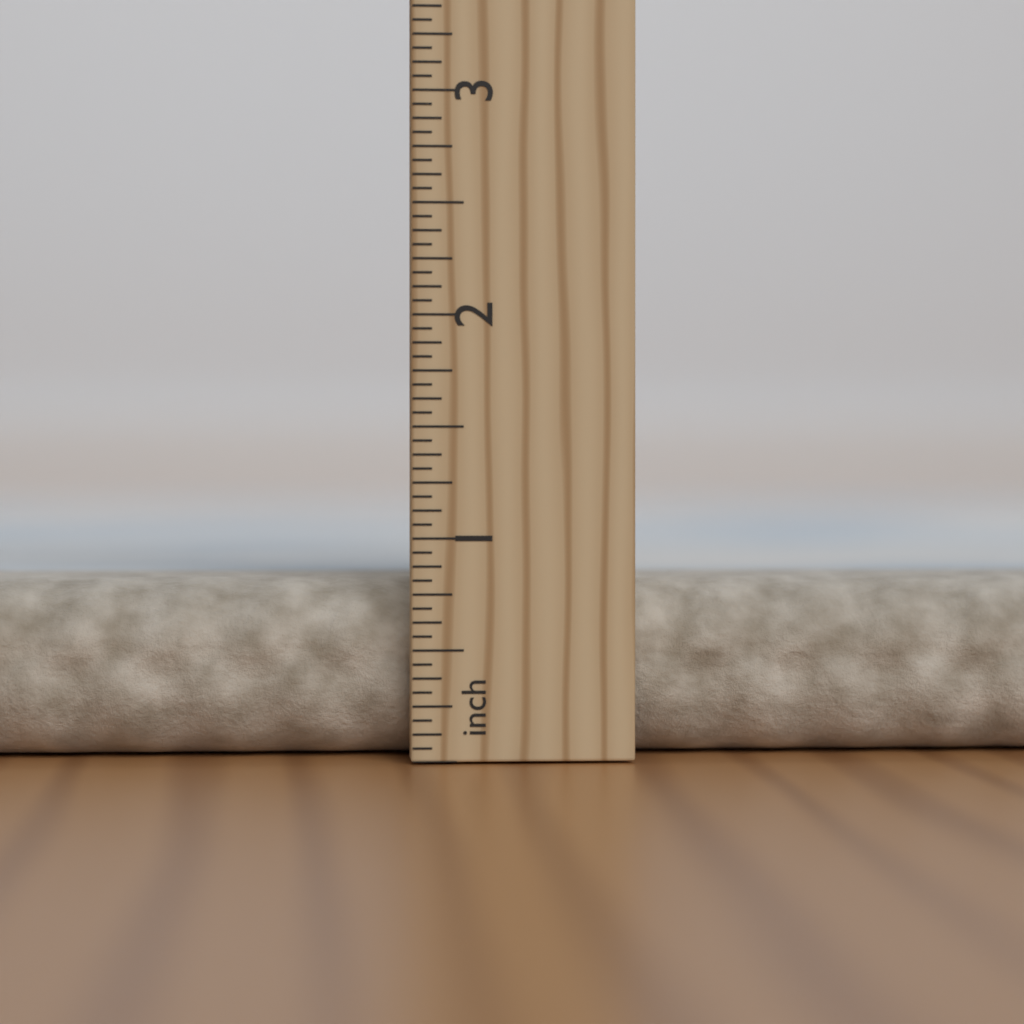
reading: 0.8125 in
